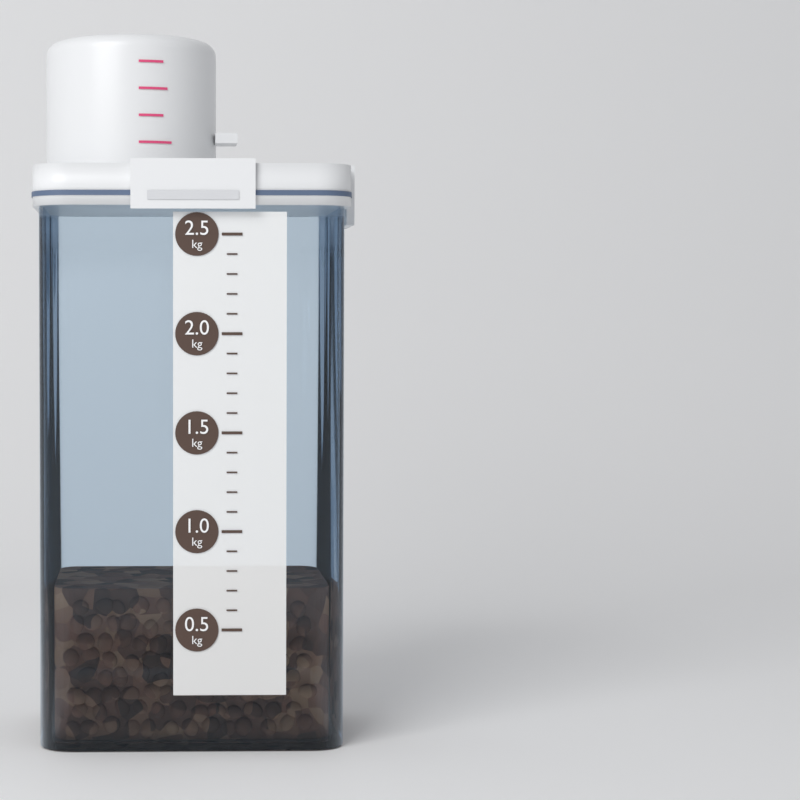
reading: 0.7 kg
